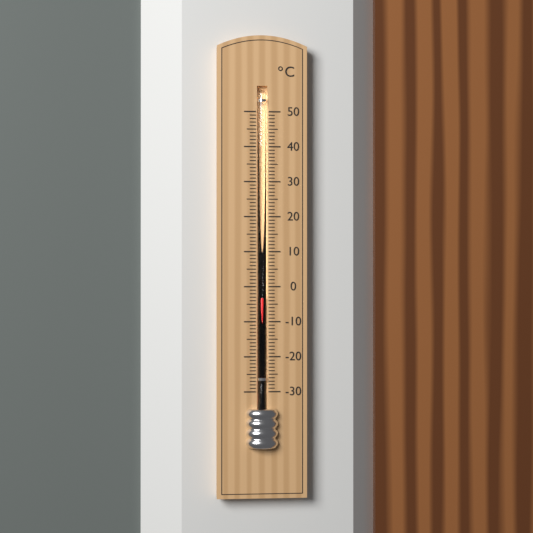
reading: -3 °C
